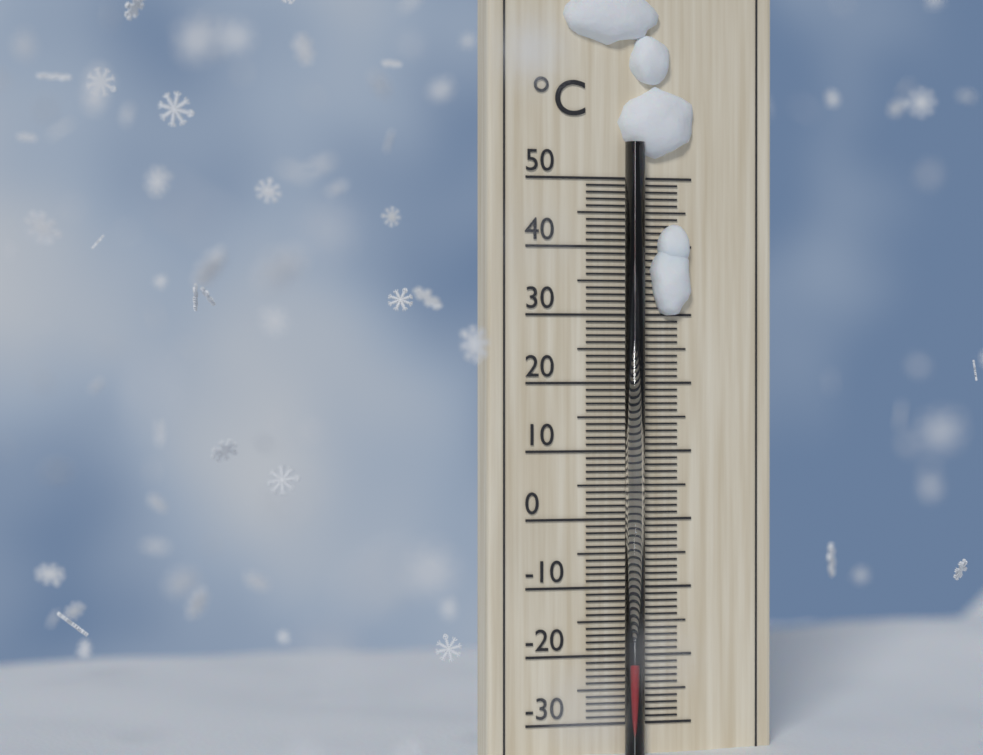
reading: -21 °C
